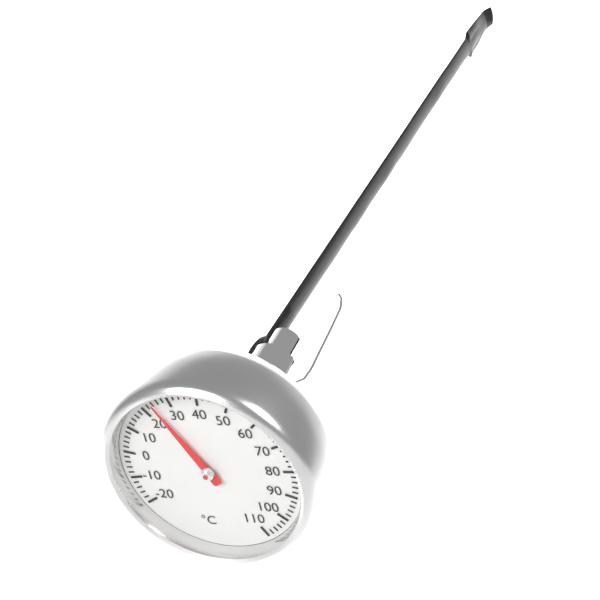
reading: 24 °C
